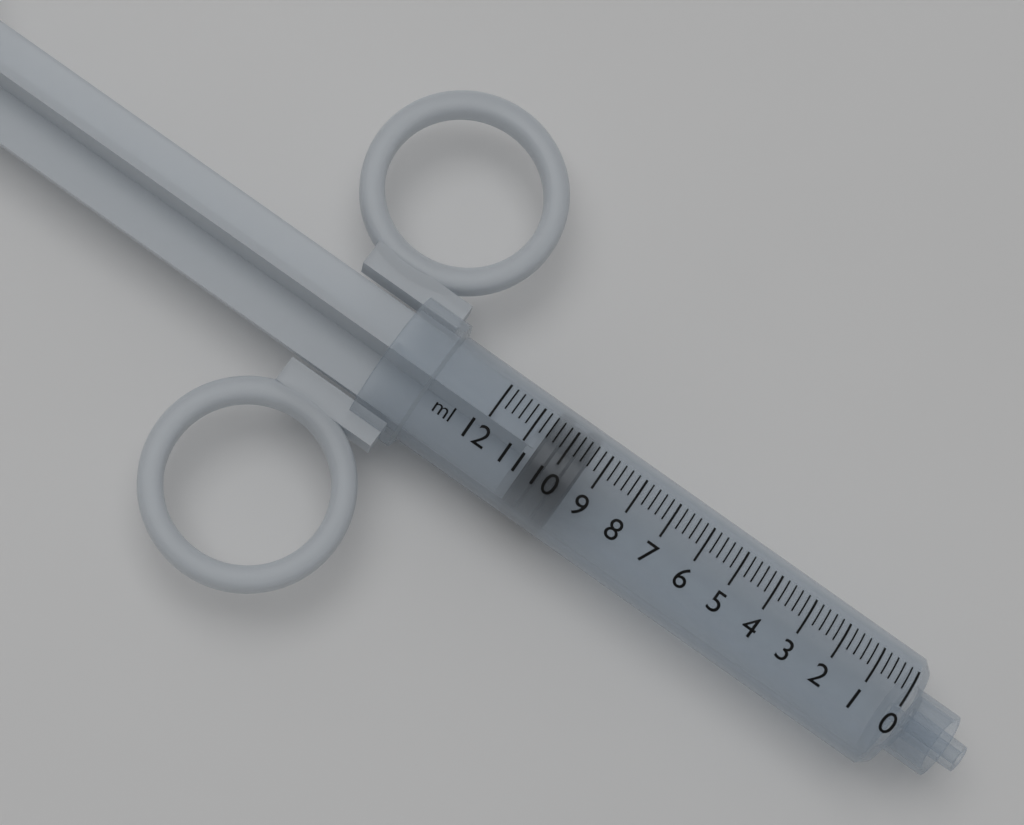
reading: 9.4 ml
